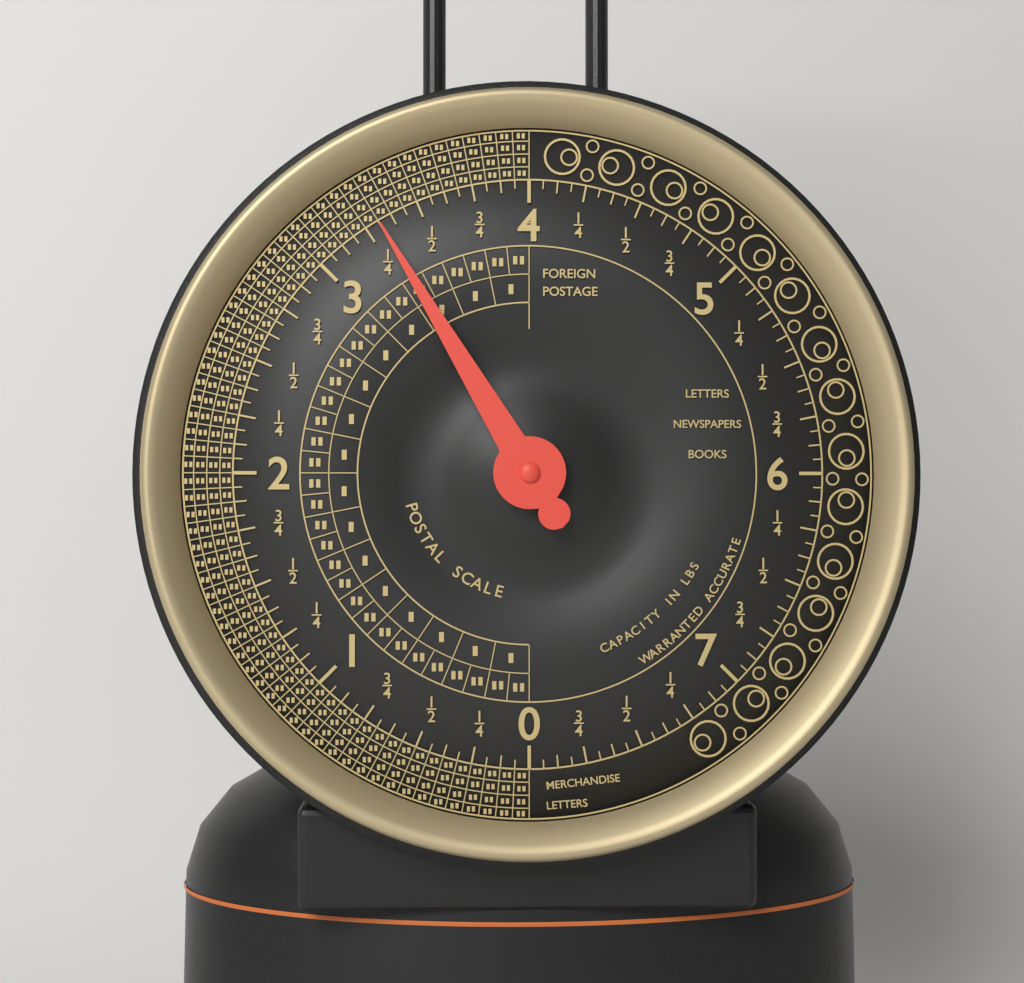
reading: 3.3125 lbs
